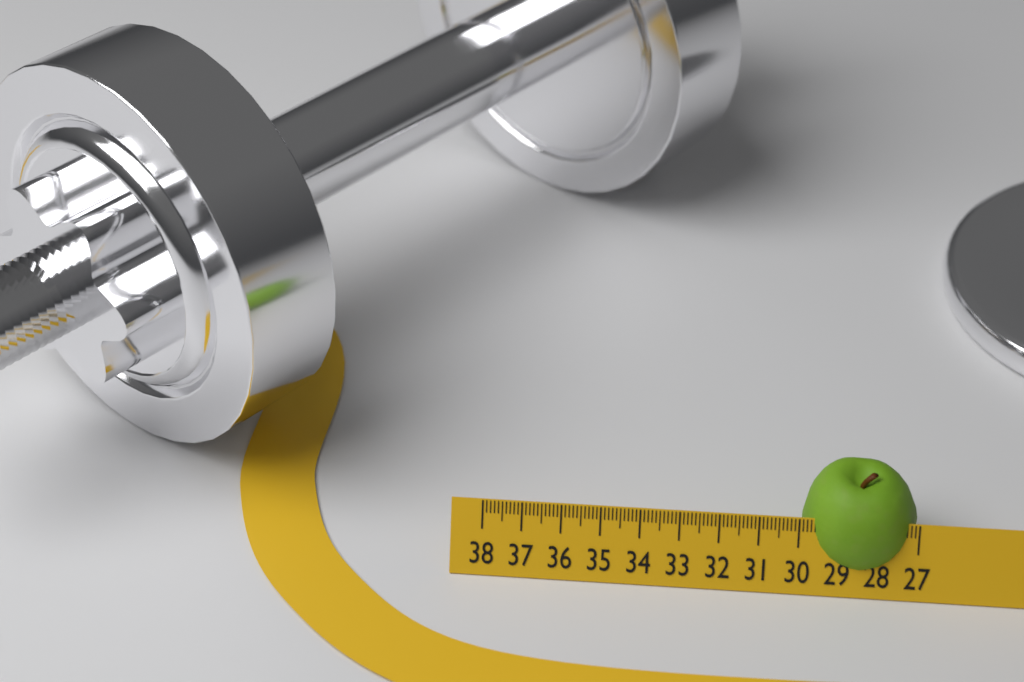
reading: 29.9 (no unit)
